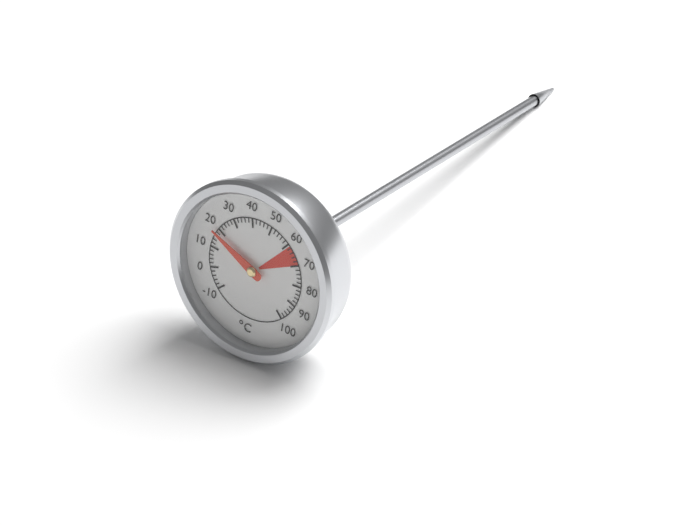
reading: 18 °C
